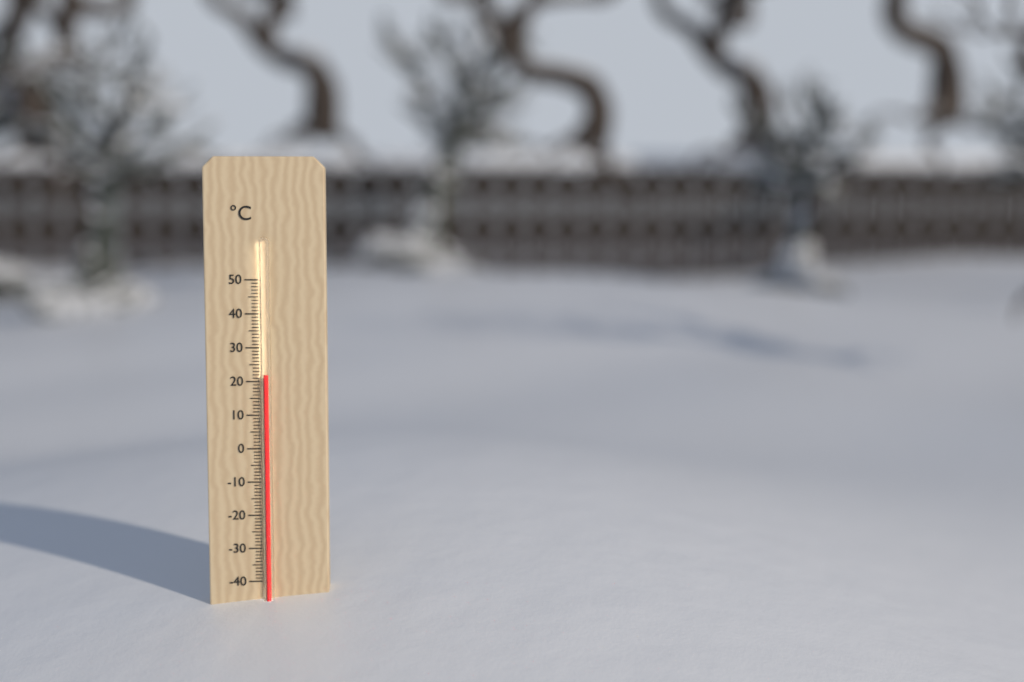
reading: 22 °C
